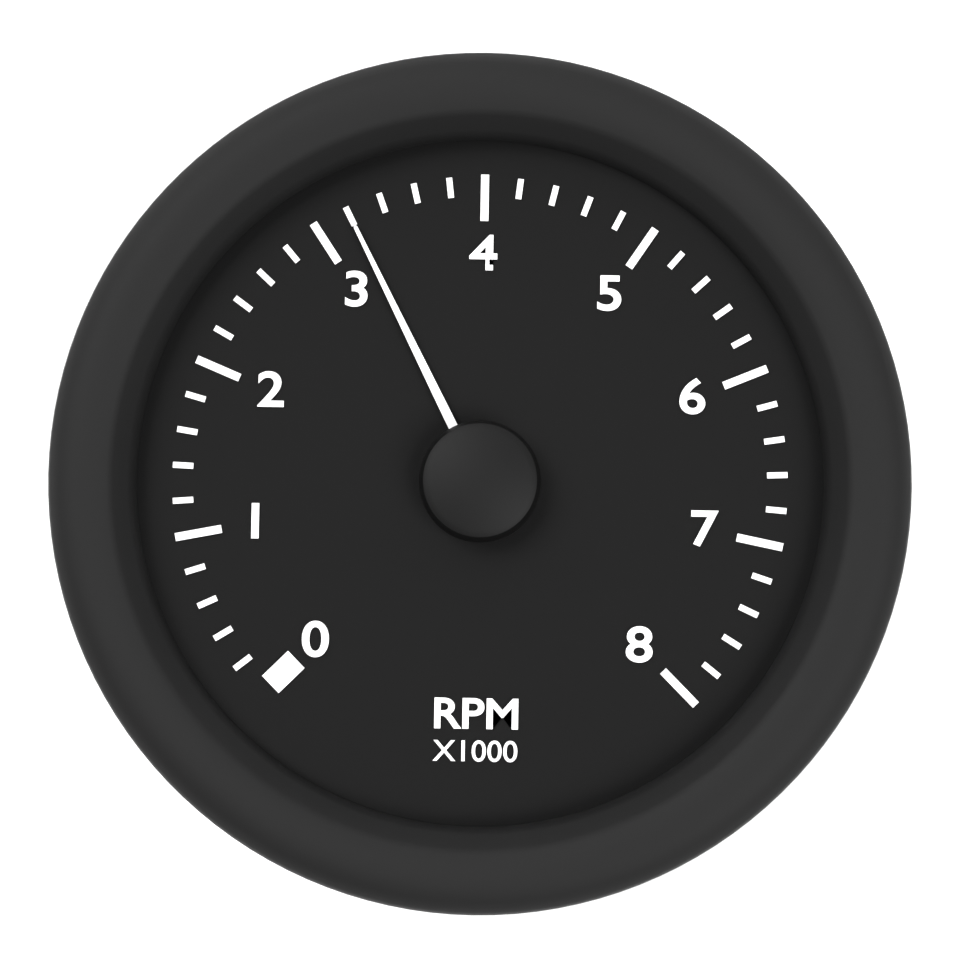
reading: 3.2 RPM x1000
